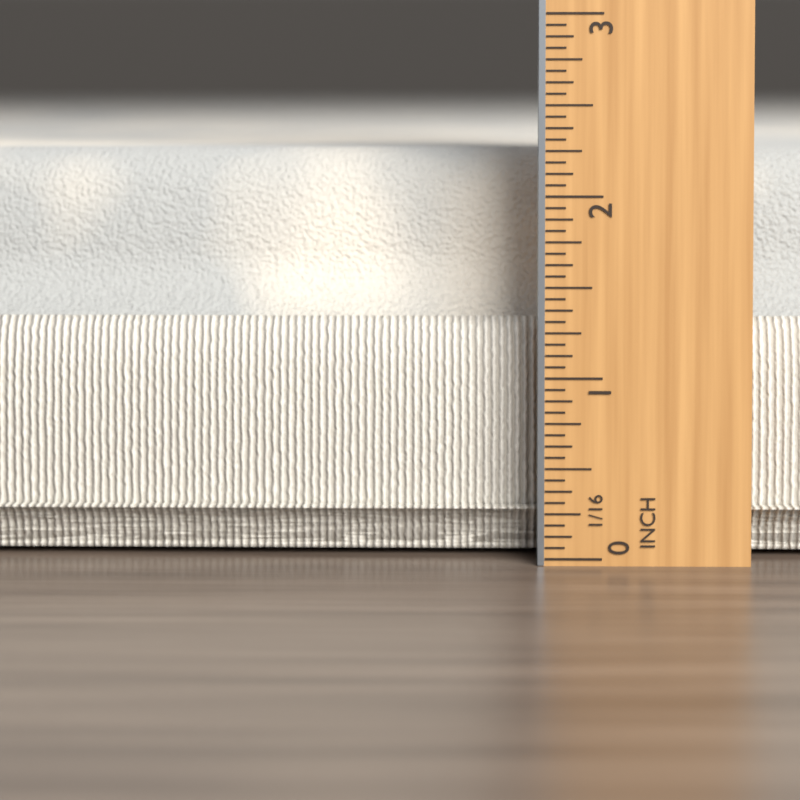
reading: 2.2500 in
